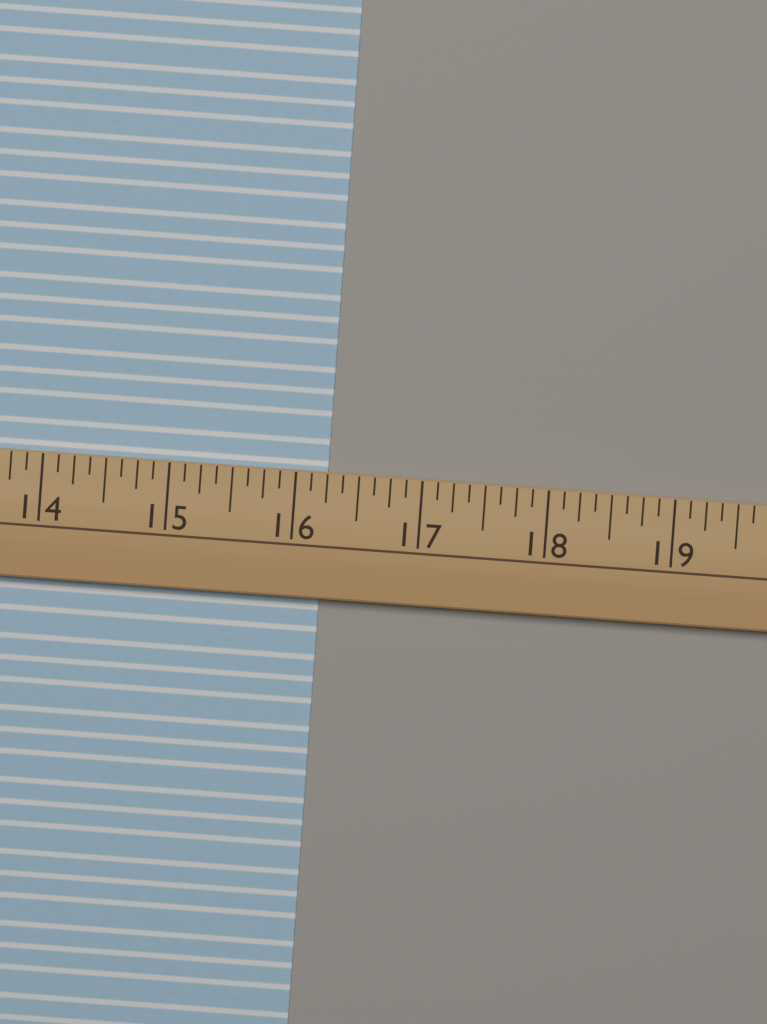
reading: 16.250 (no unit)
